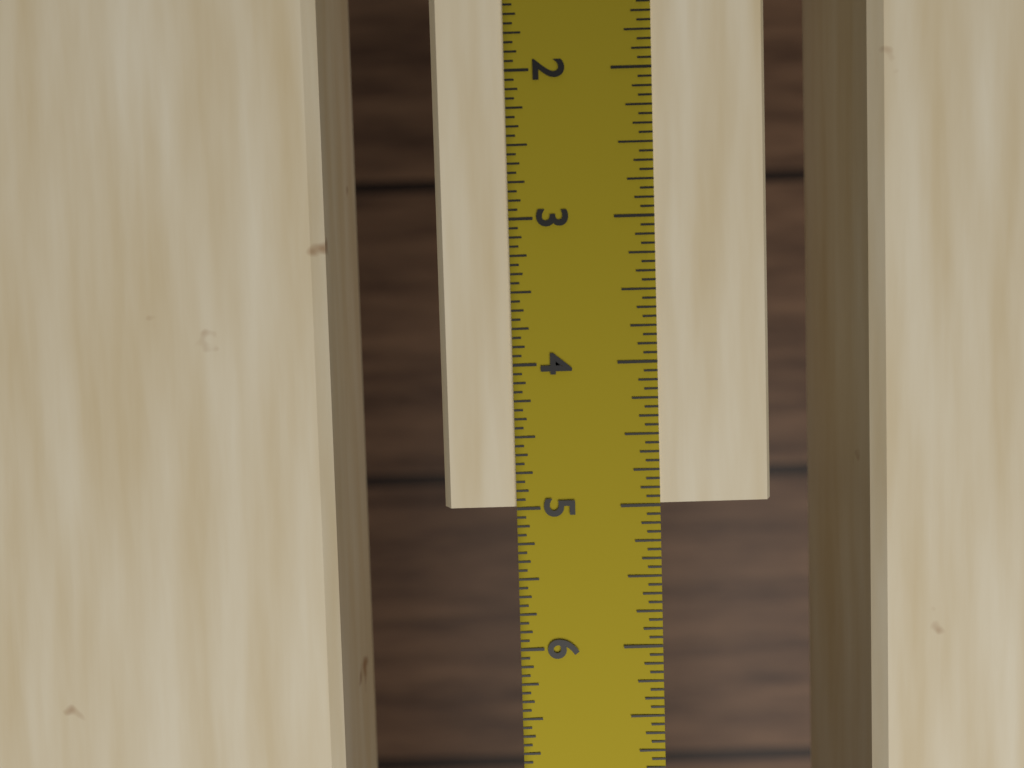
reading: 5.0000 in
